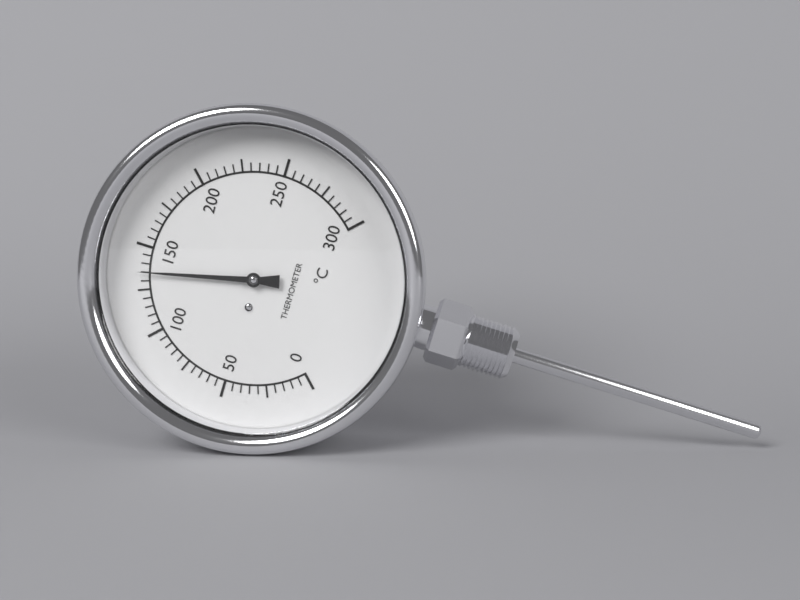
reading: 135 °C
